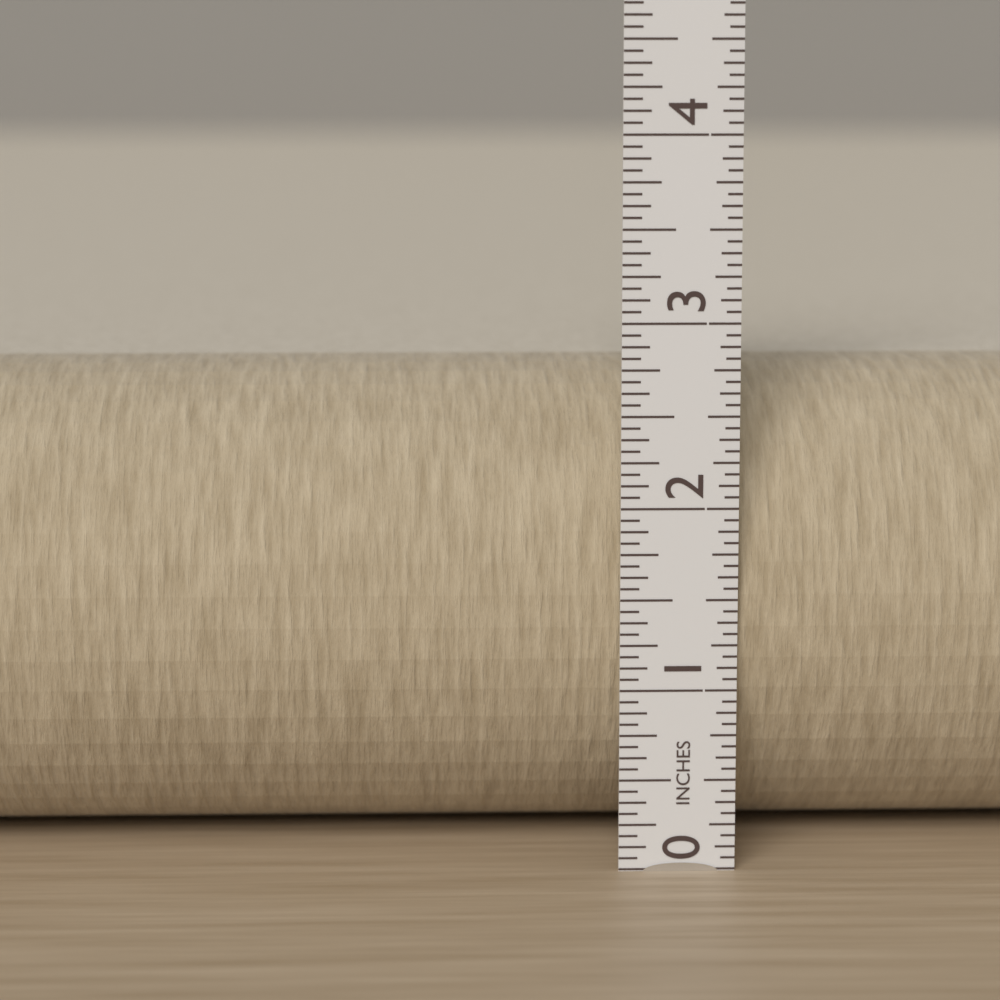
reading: 2.6875 in
